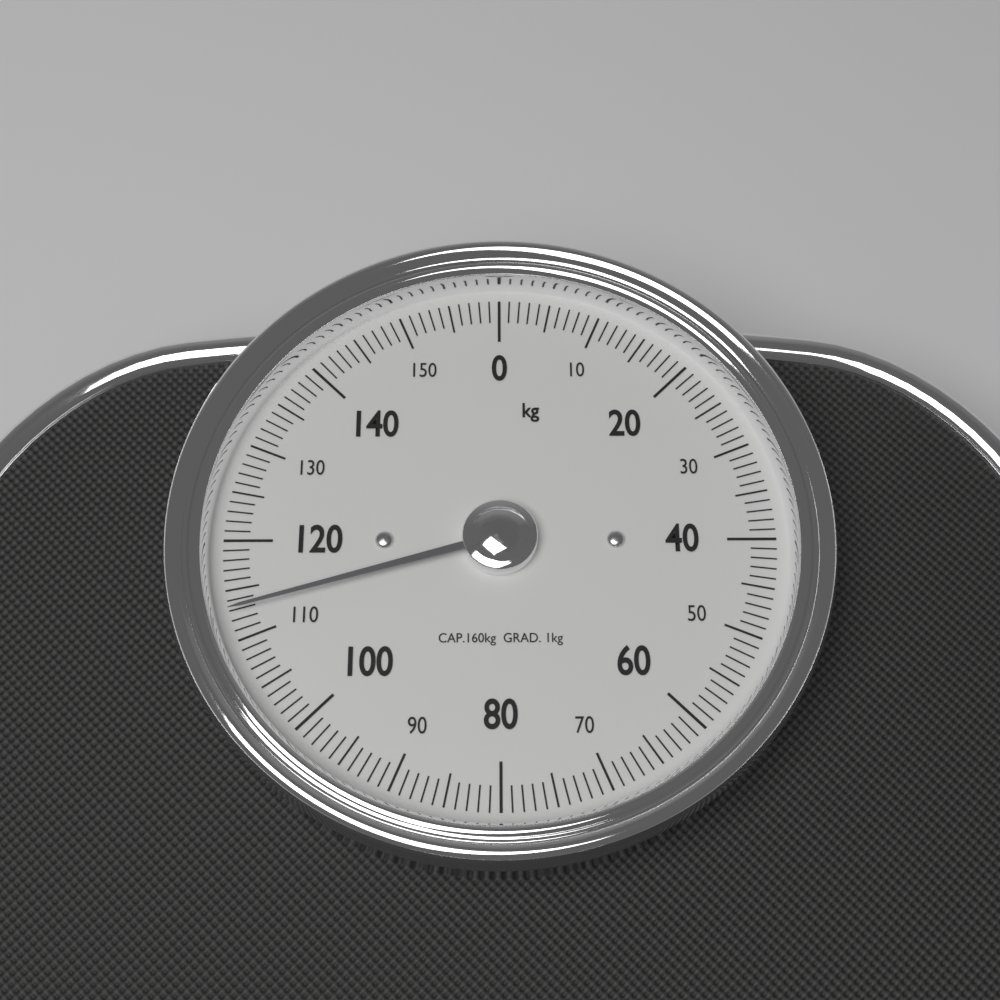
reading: 113 kg
